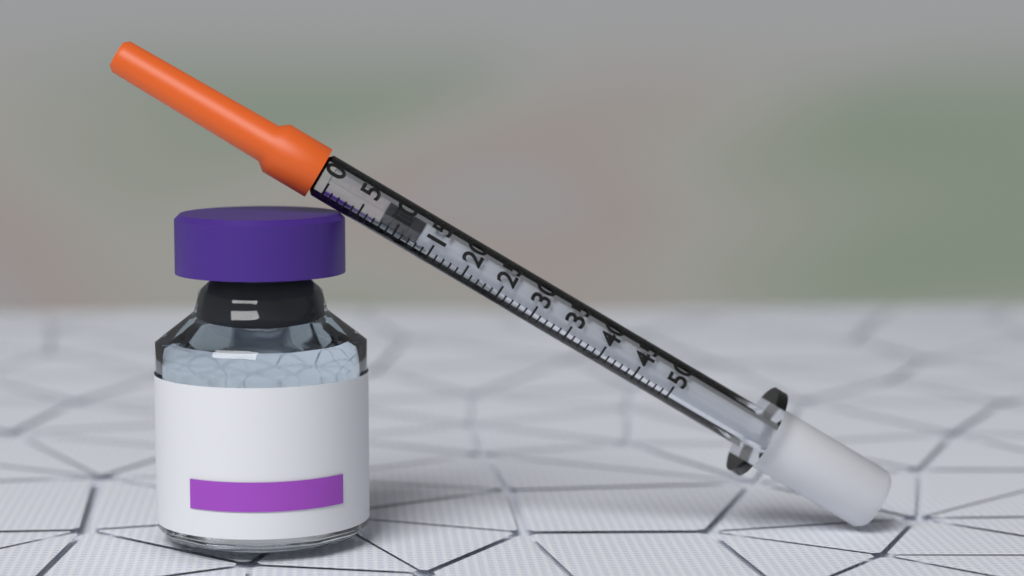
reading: 8 (no unit)
